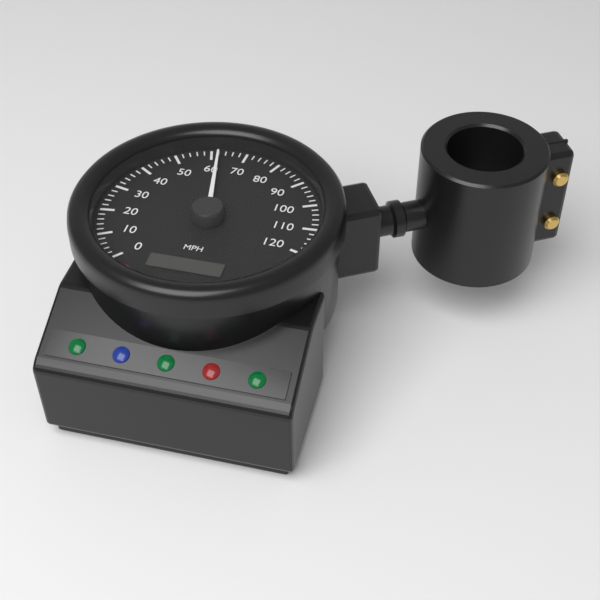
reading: 62 mph
